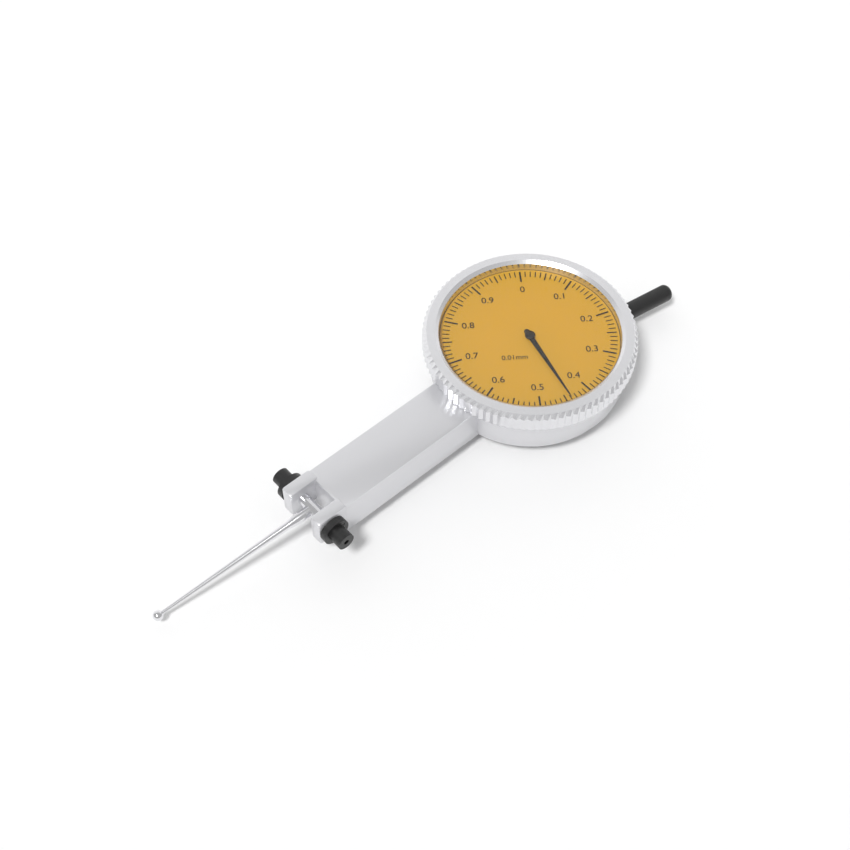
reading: 0.44 mm
